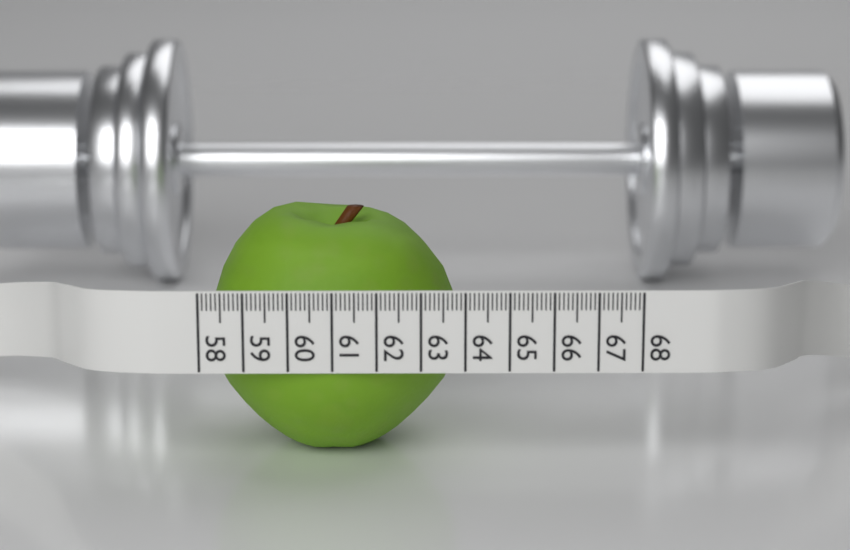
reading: 63.9 (no unit)
